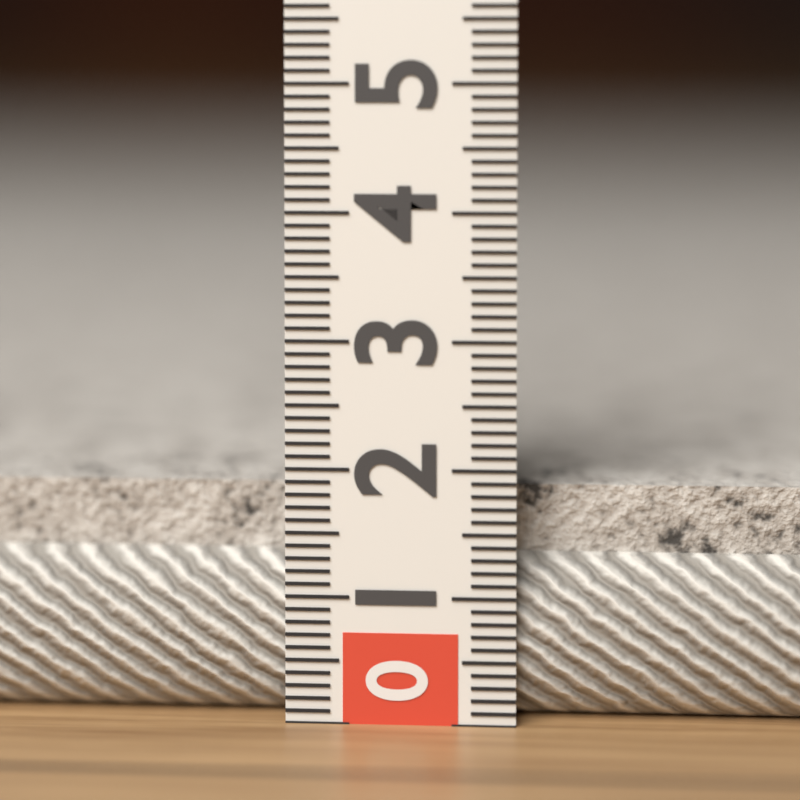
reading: 1.9 (no unit)
